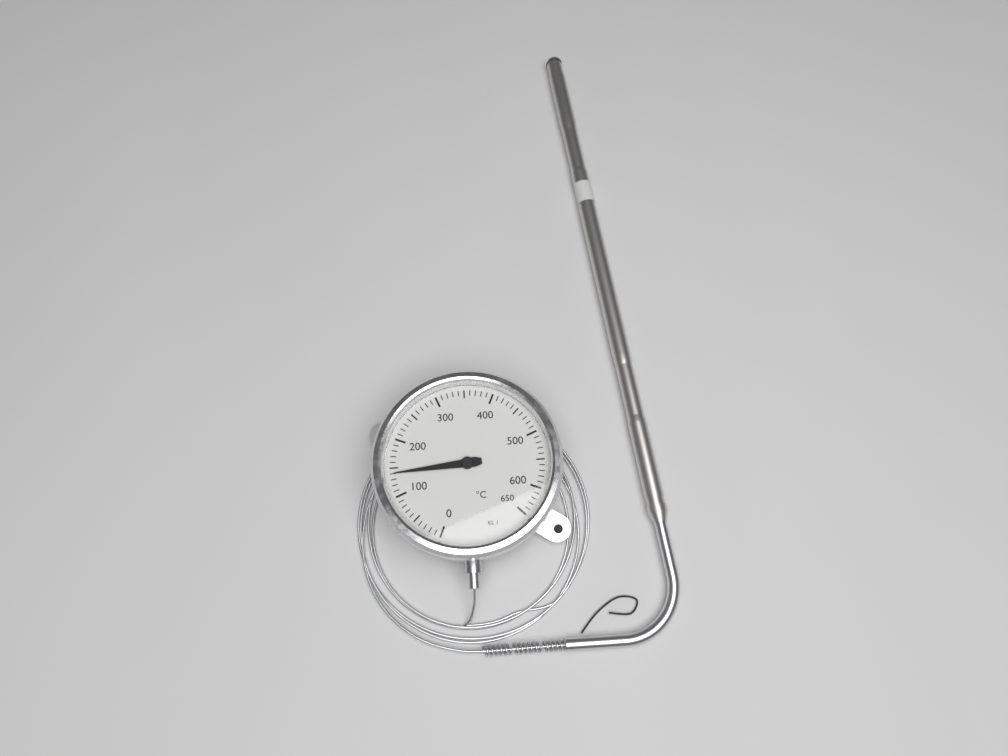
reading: 140 °C
